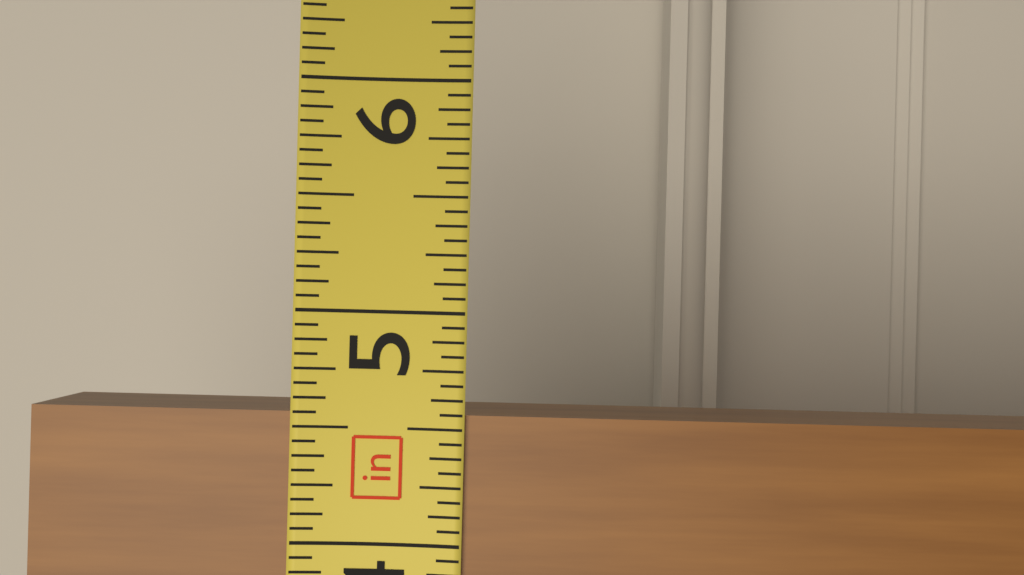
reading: 4.5625 in
